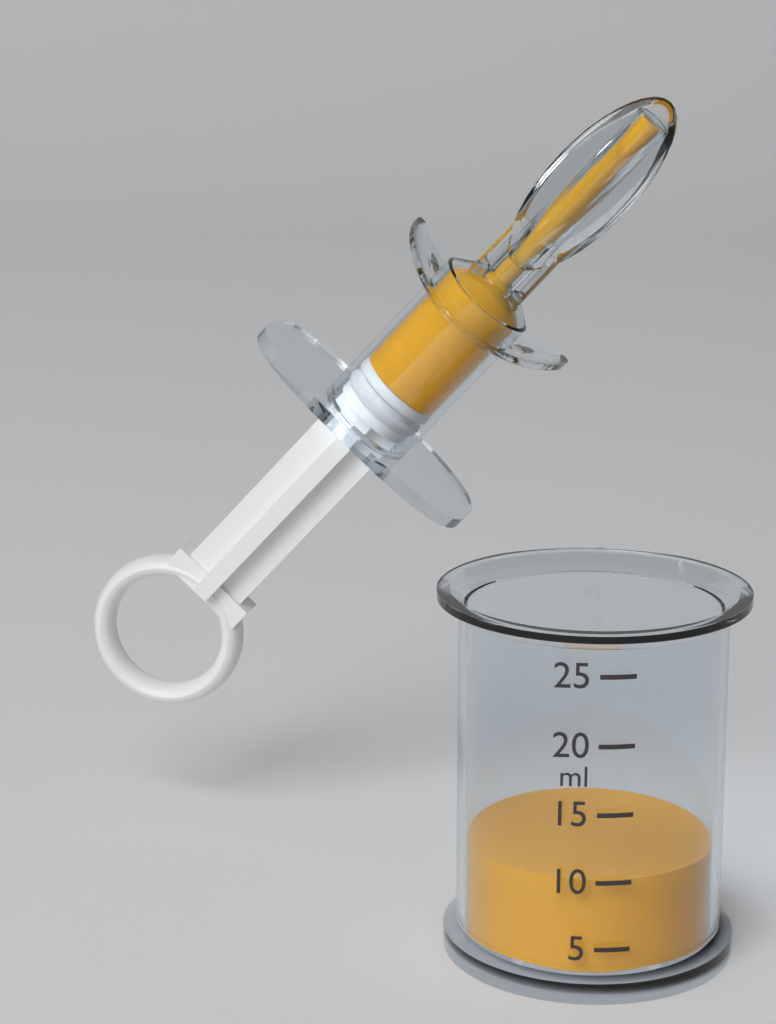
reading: 10 ml
